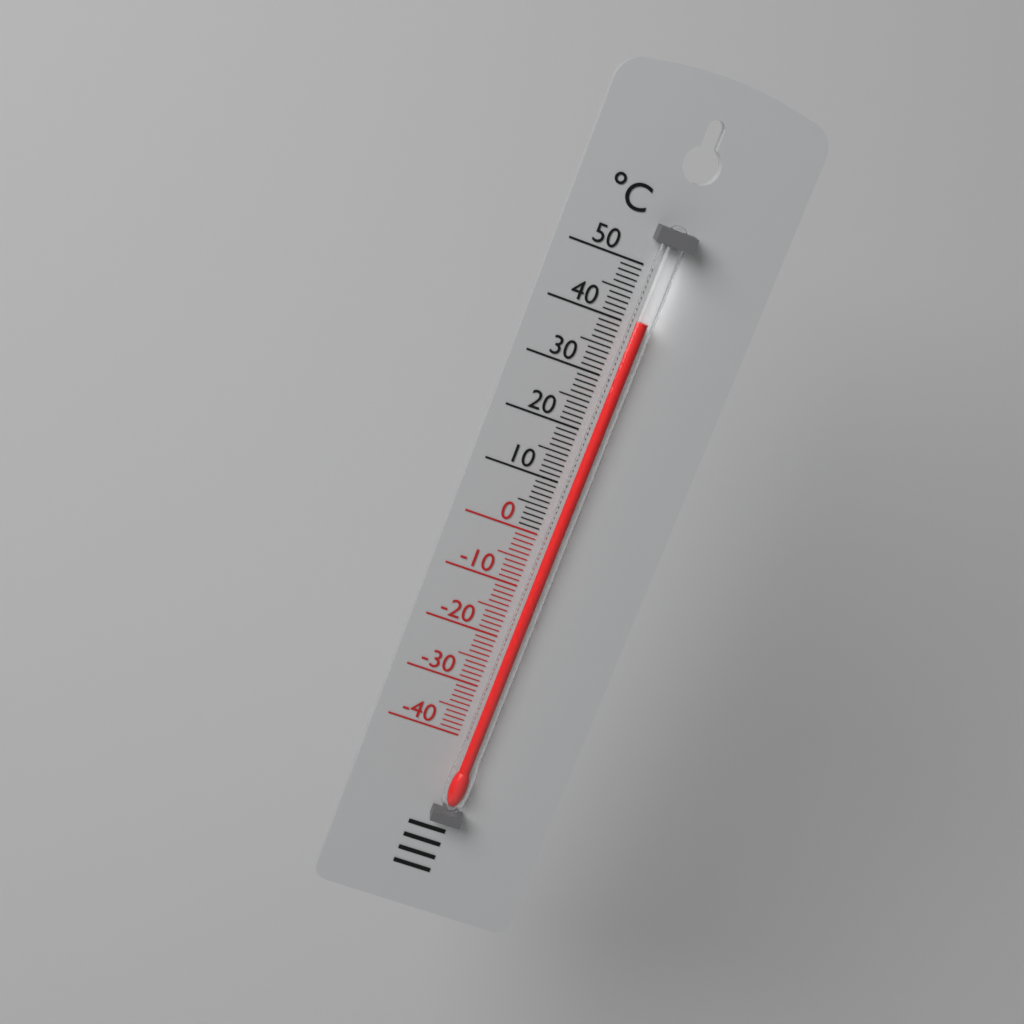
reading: 41 °C
